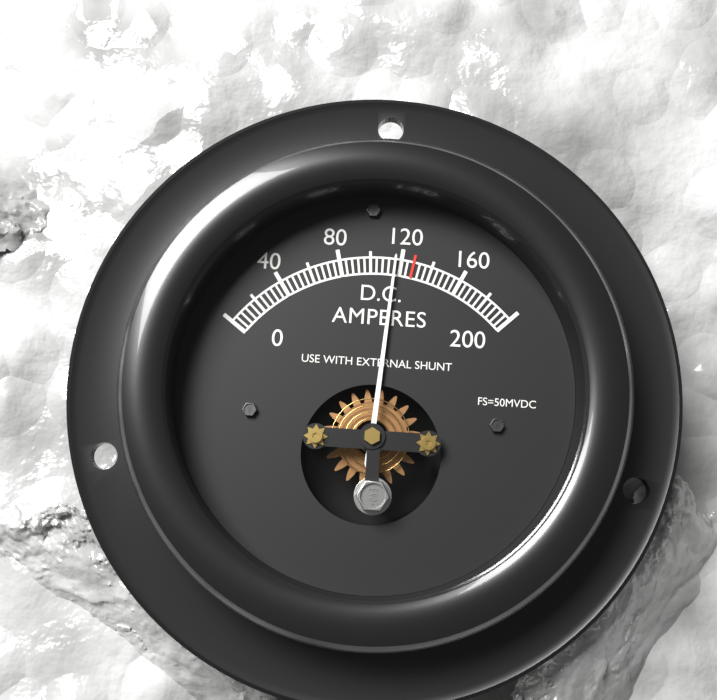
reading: 116 A
